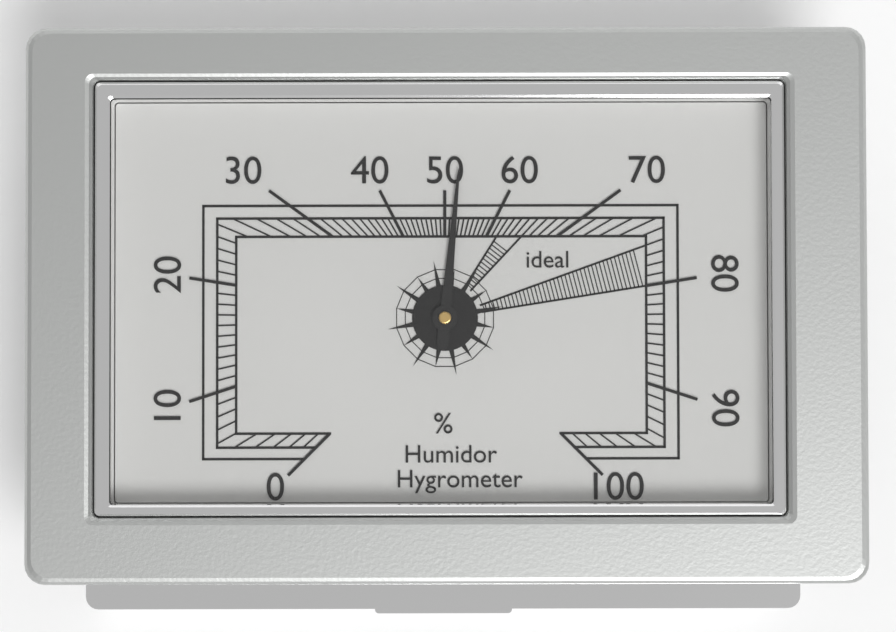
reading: 52 %
